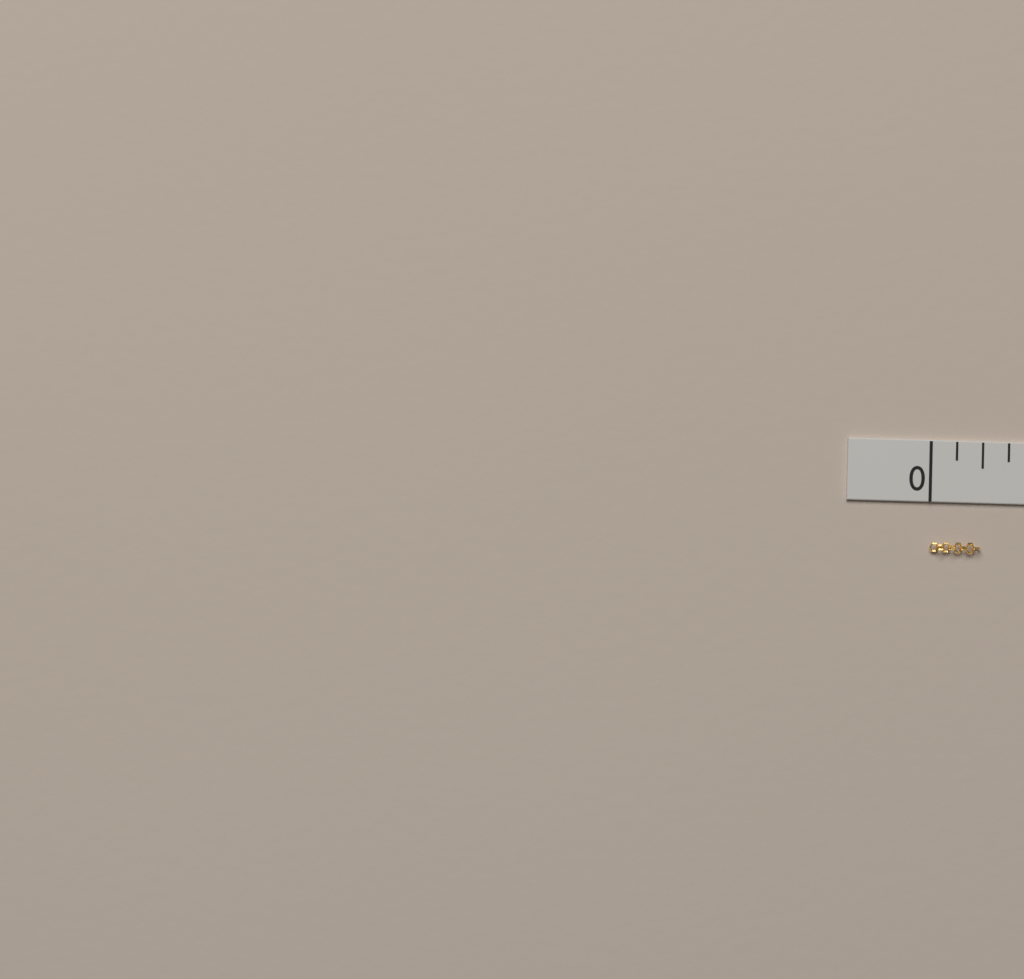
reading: 0.250 in
